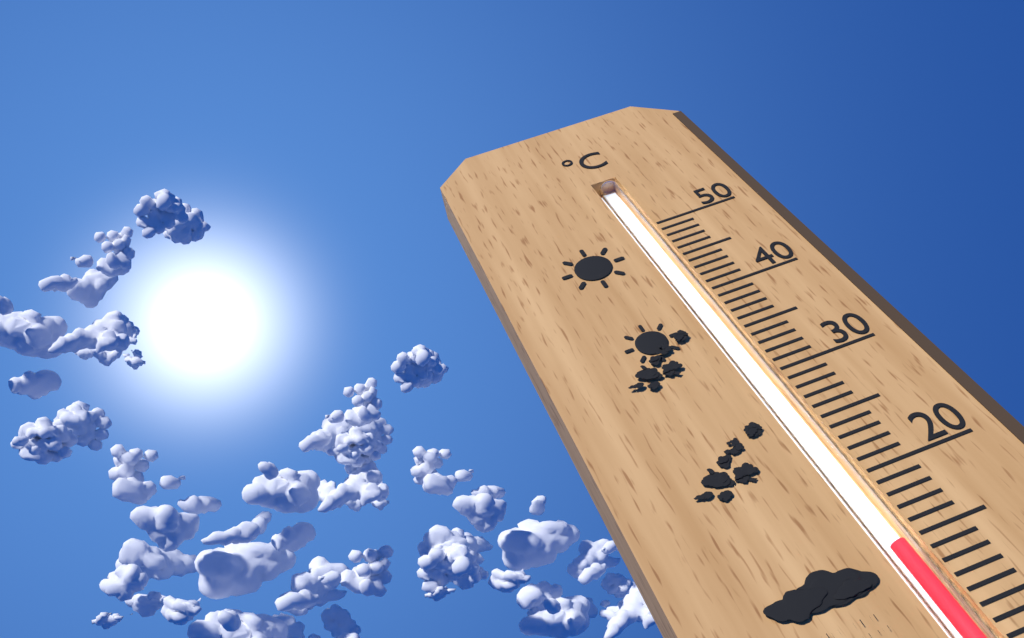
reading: 15 °C
